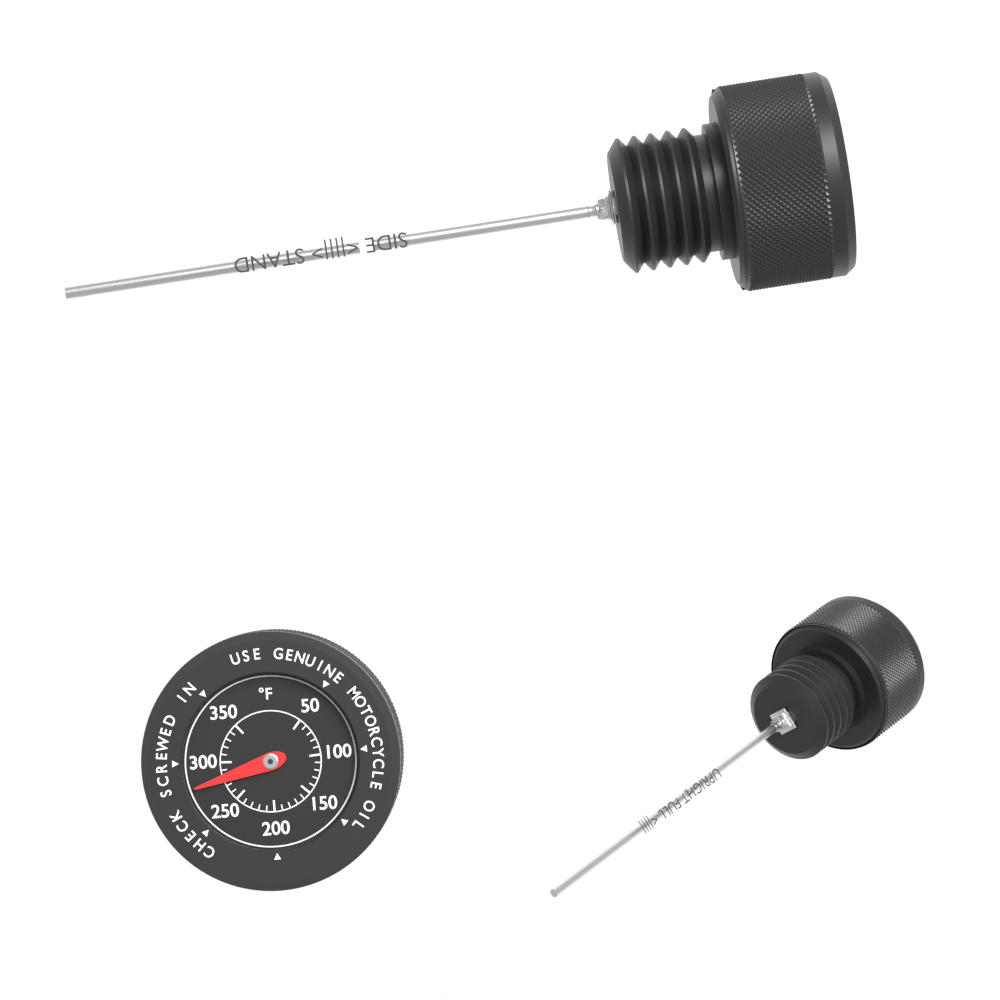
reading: 280 °F
